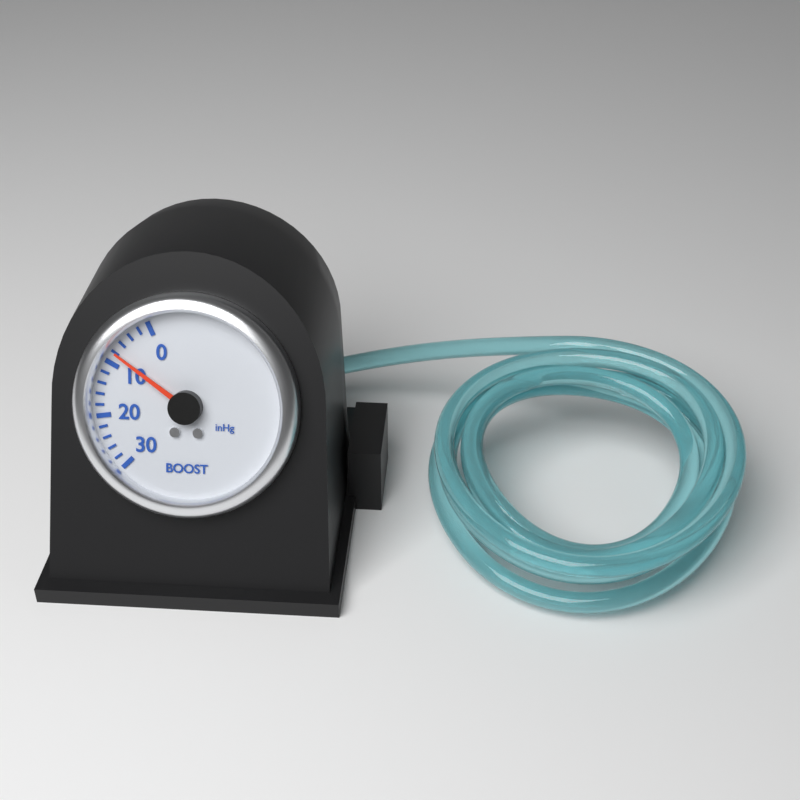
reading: 8 inHg
